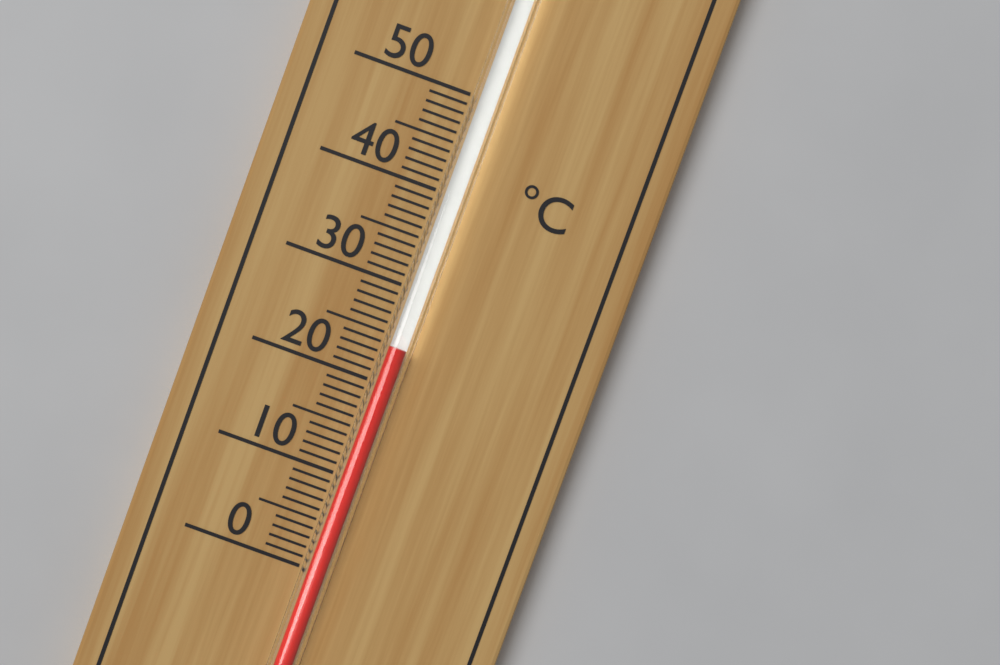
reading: 24 °C
